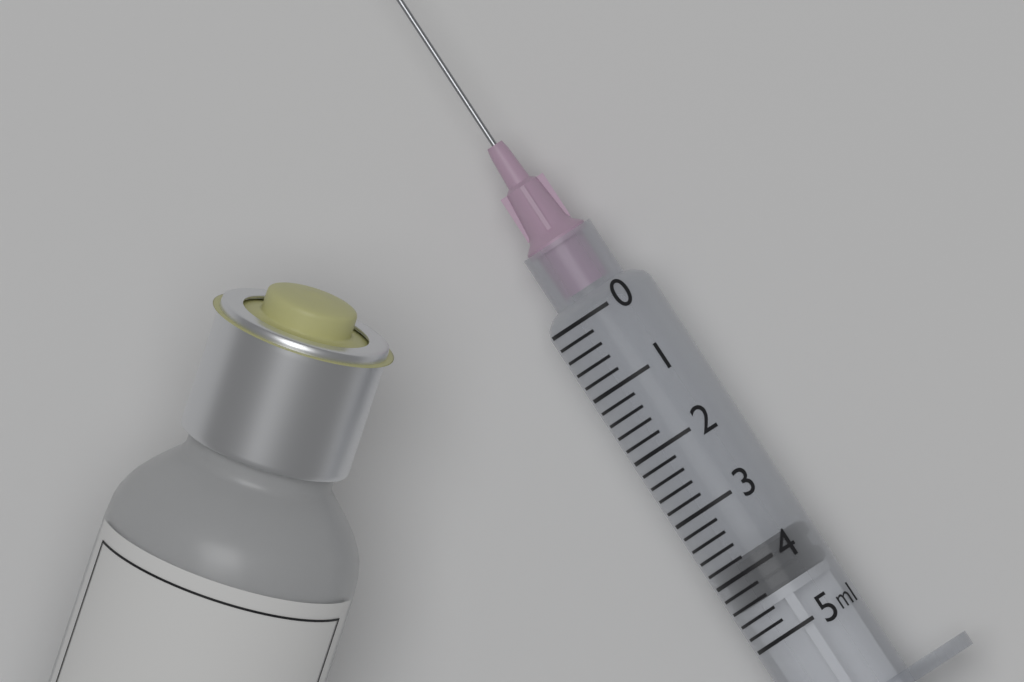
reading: 3.8 ml
